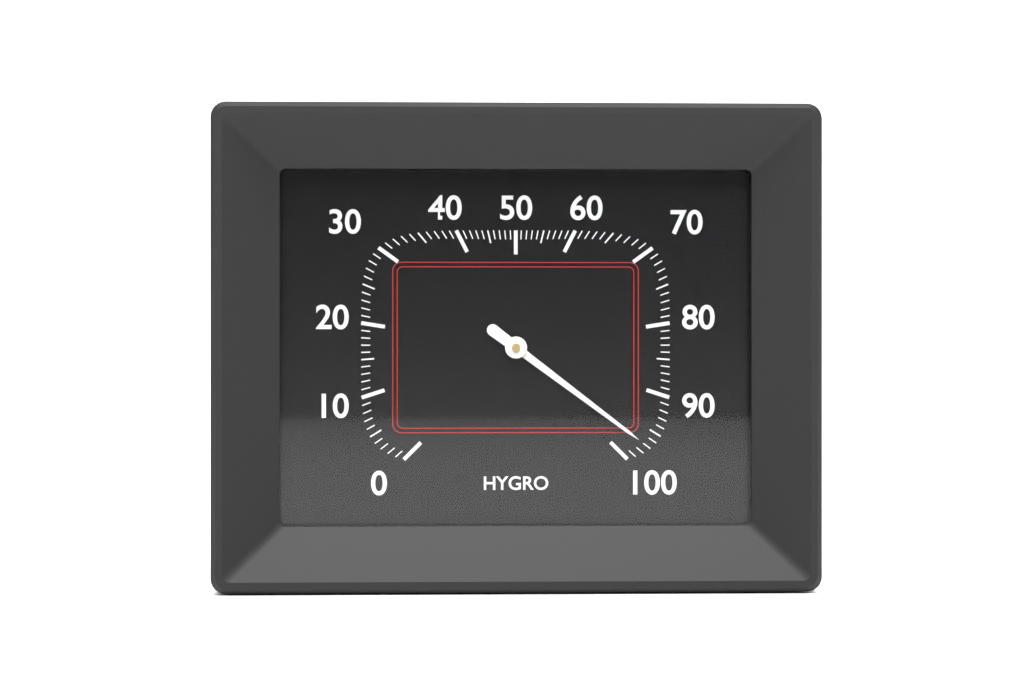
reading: 97 %
